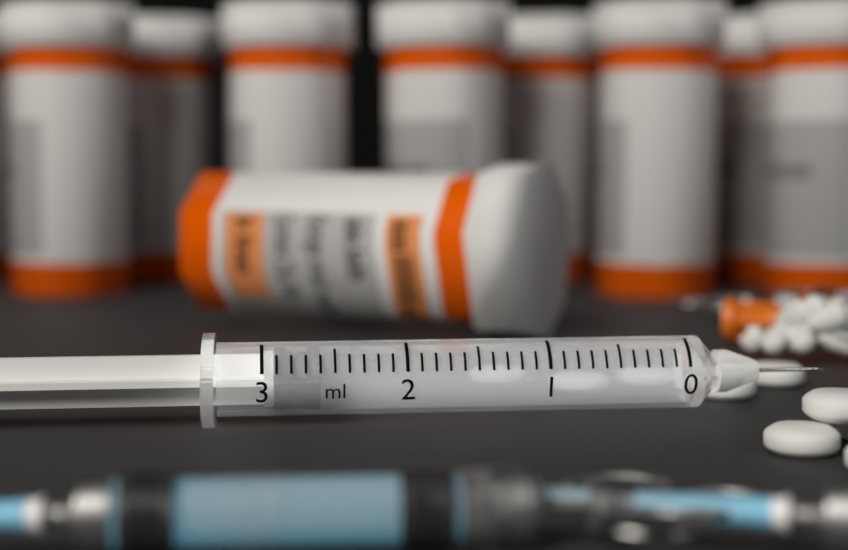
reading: 2.6 ml
